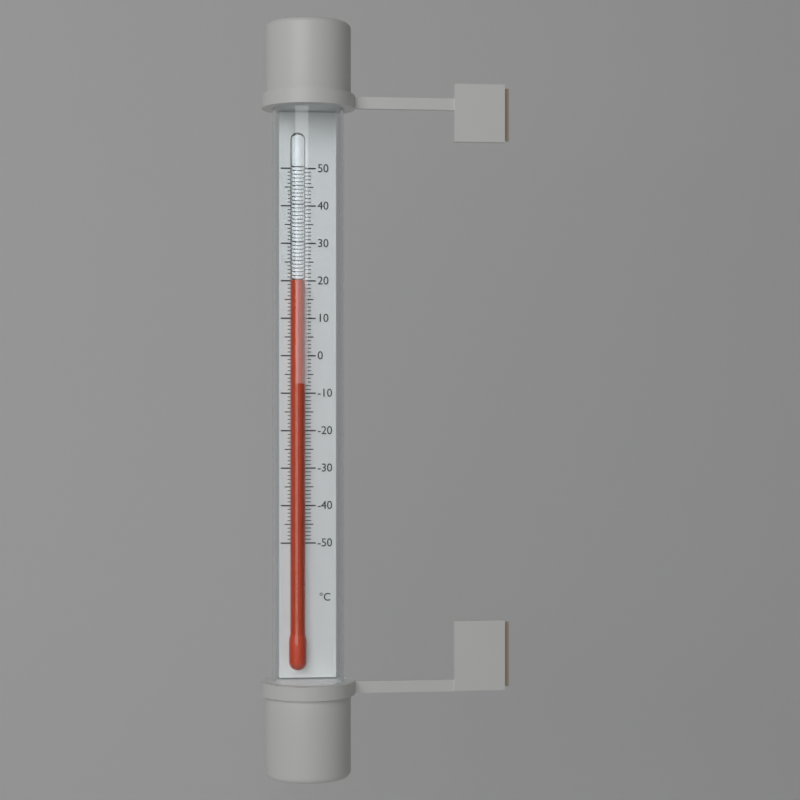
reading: 20 °C
